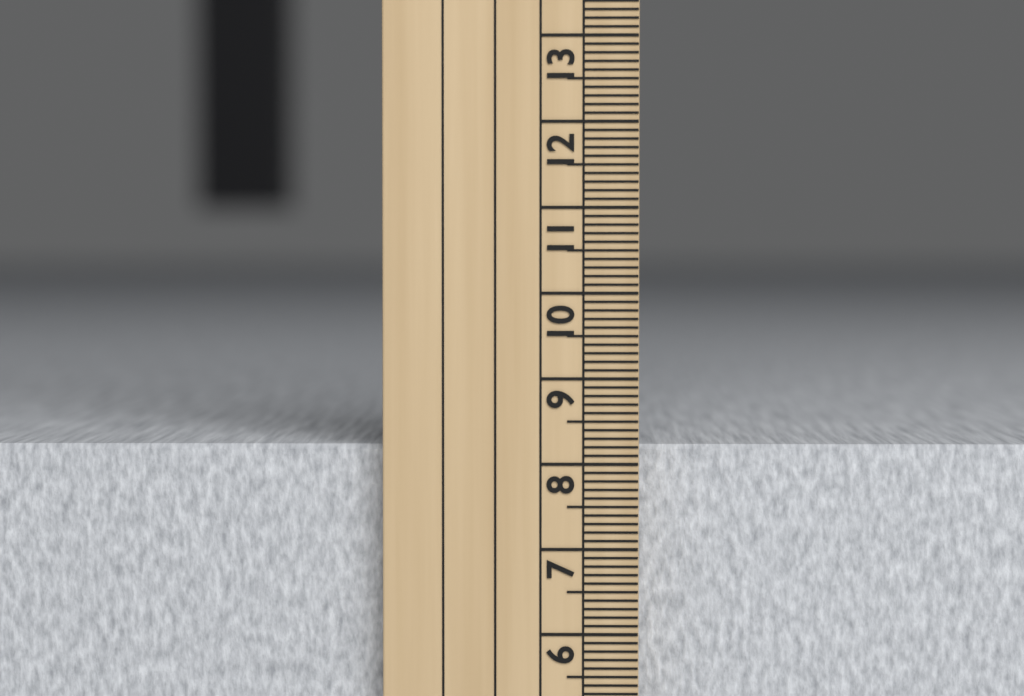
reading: 8.2 cm
